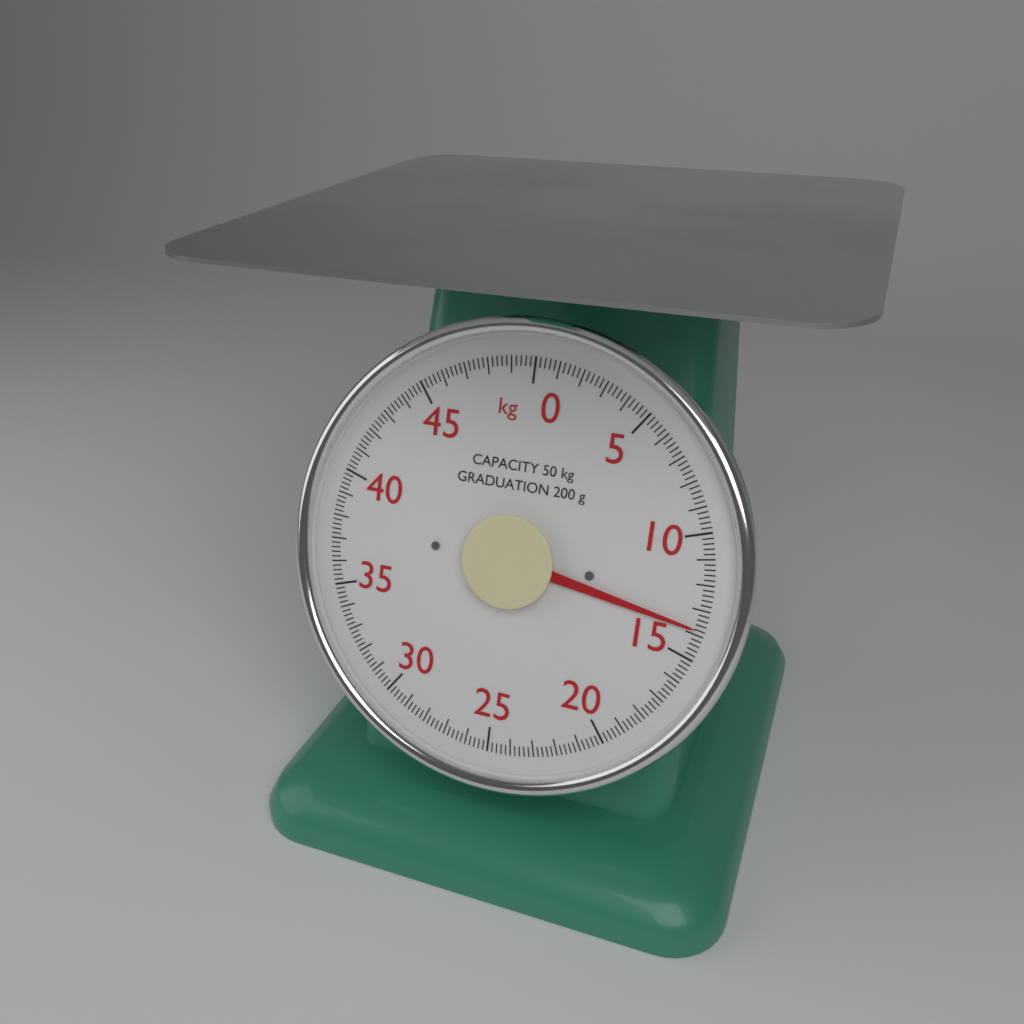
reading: 13.8 kg
